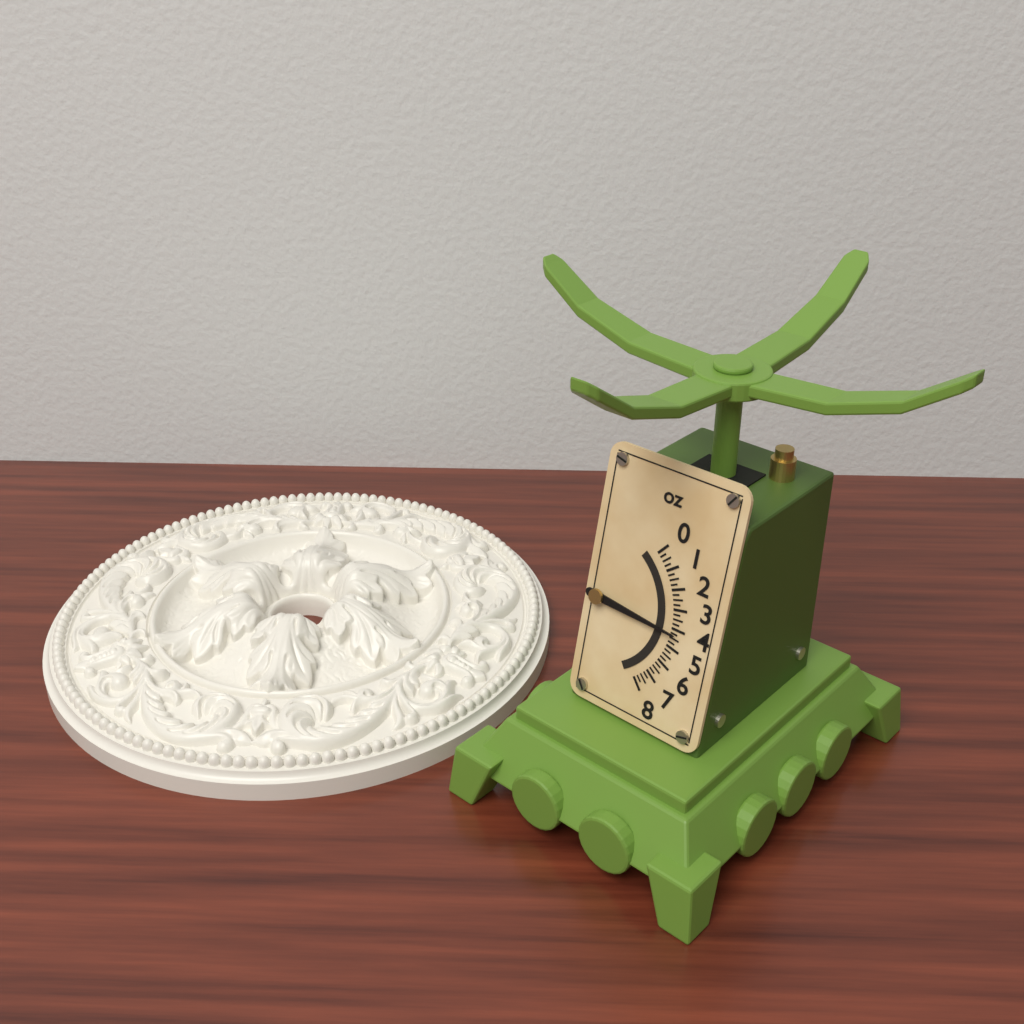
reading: 4.25 oz
